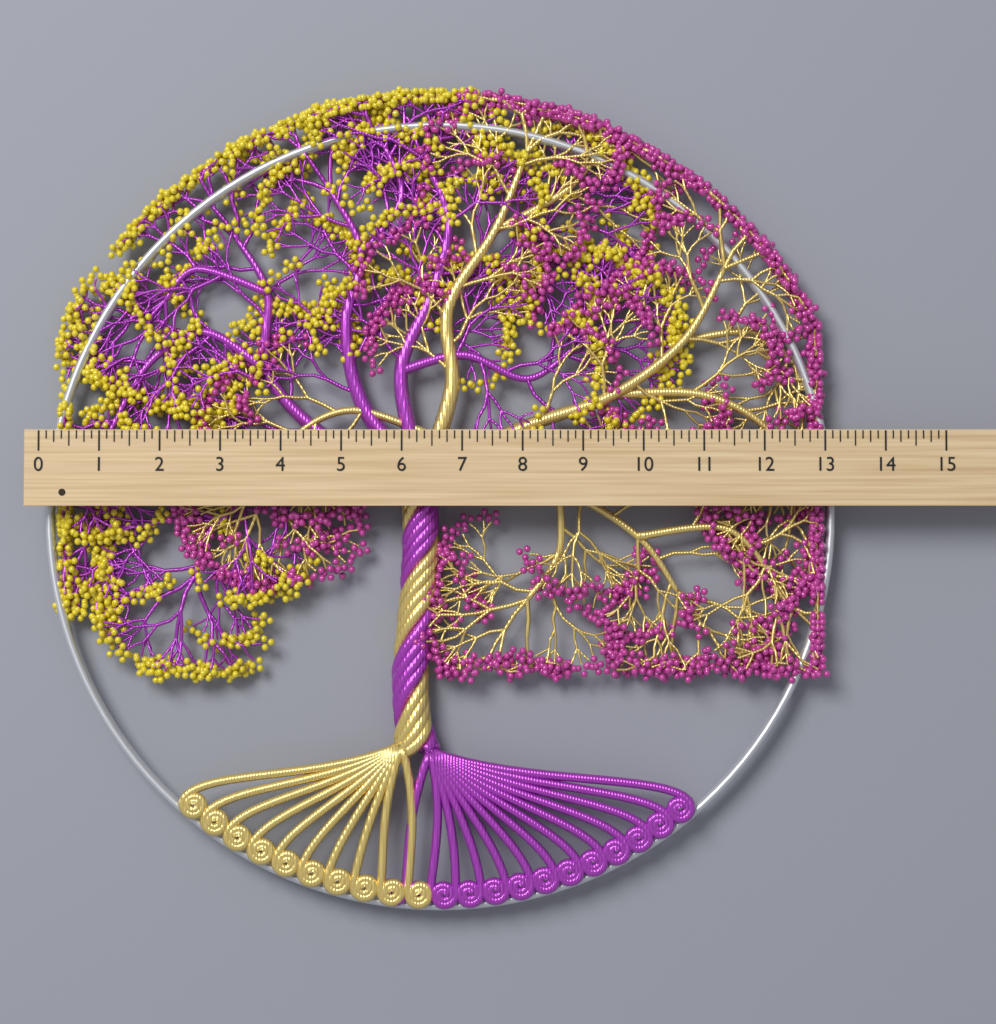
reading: 13.250 (no unit)
